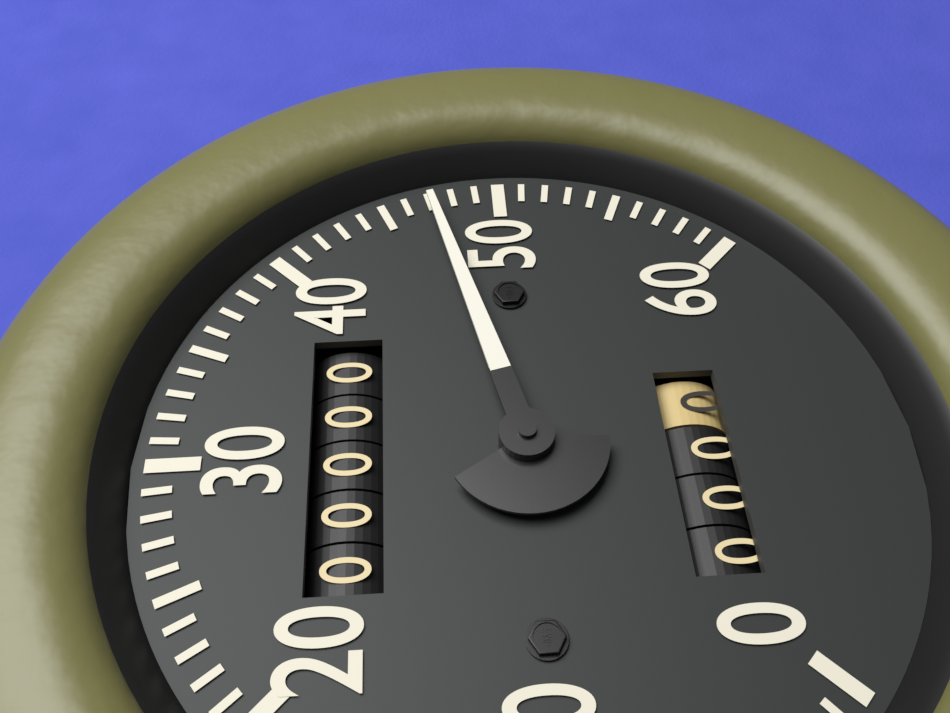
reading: 47 (no unit)
